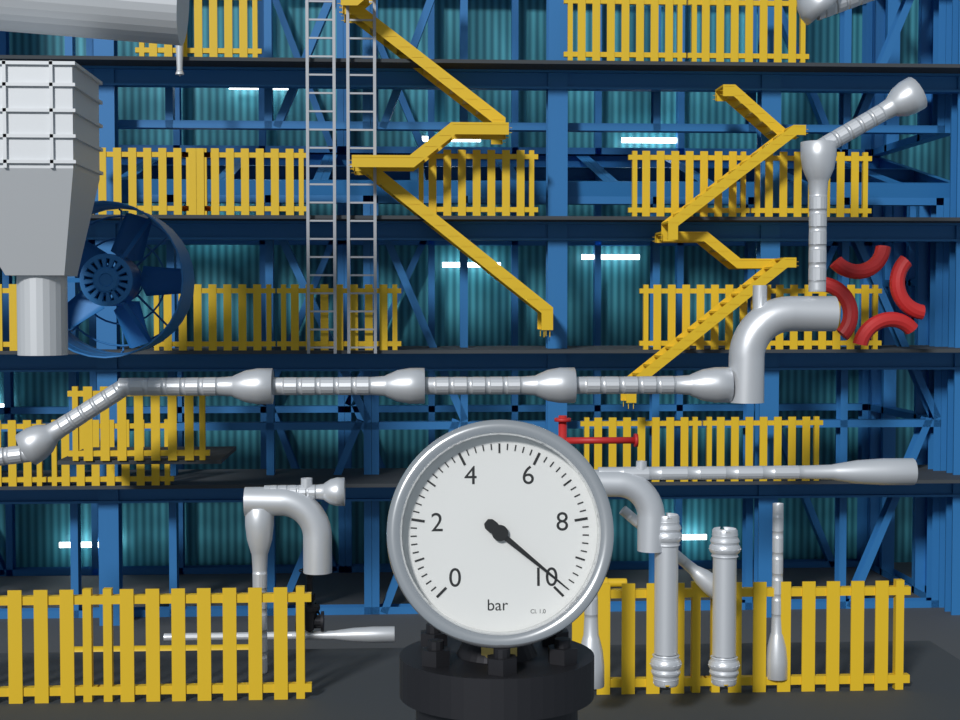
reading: 9.8 bar
